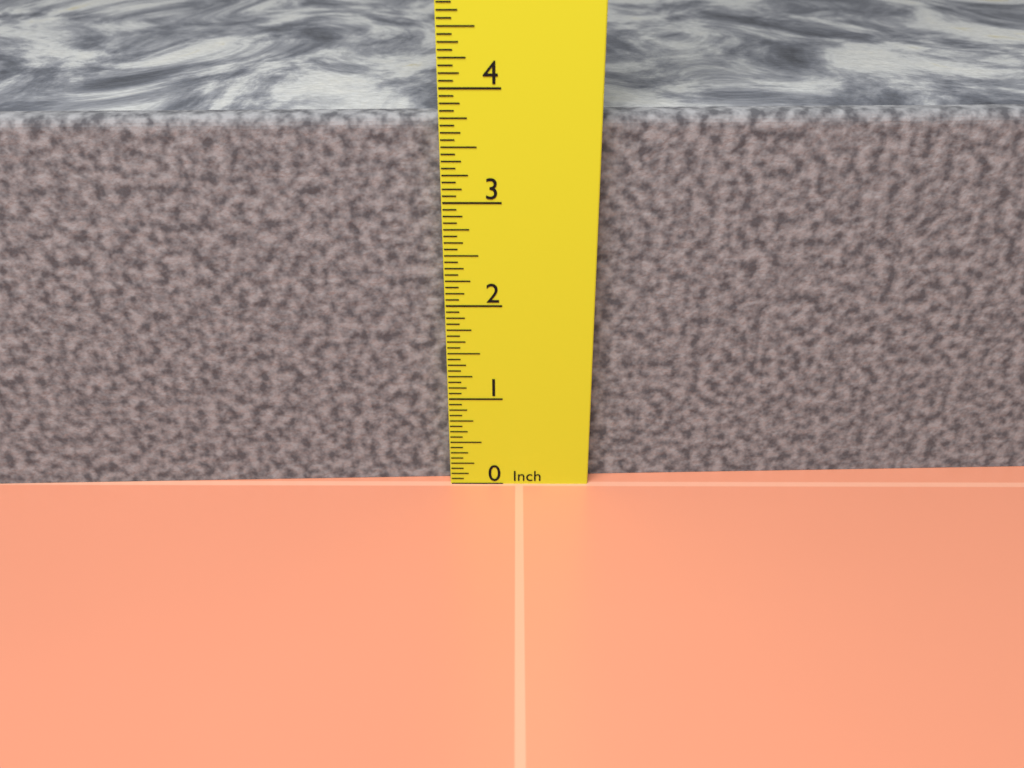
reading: 3.7500 in
